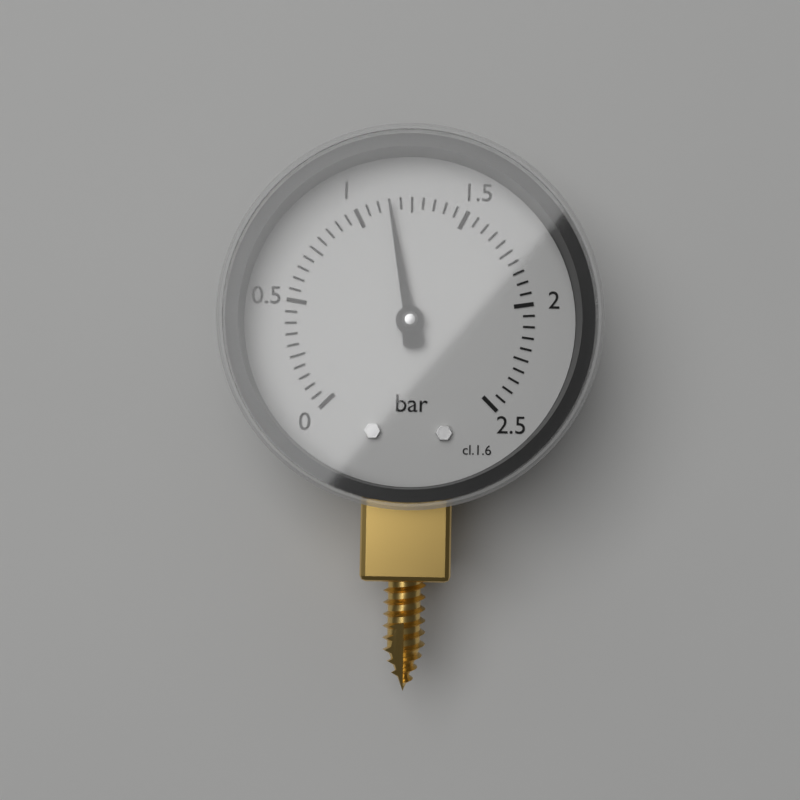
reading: 1.15 bar
